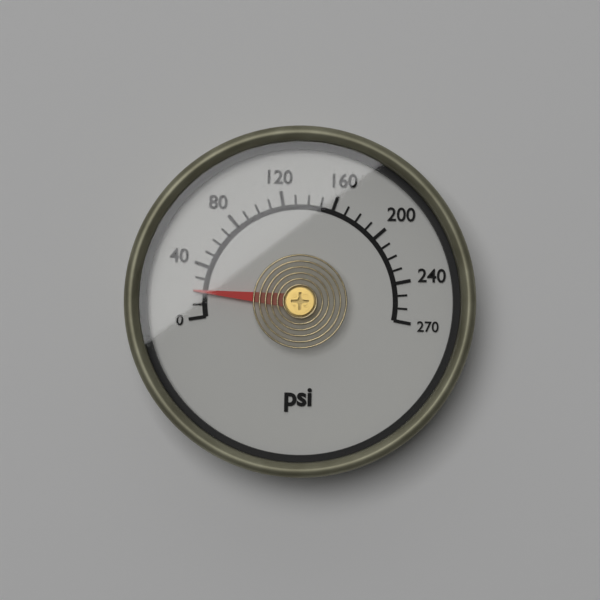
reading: 20 psi
